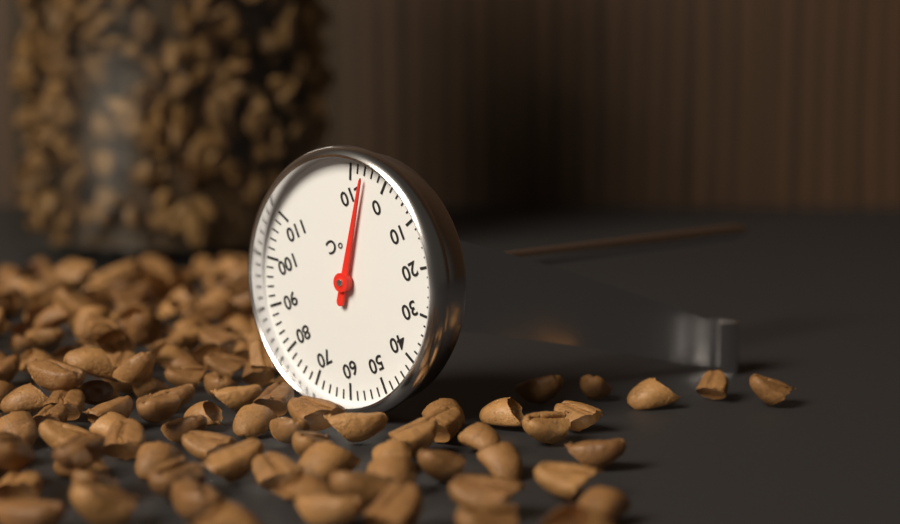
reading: -6 °C
